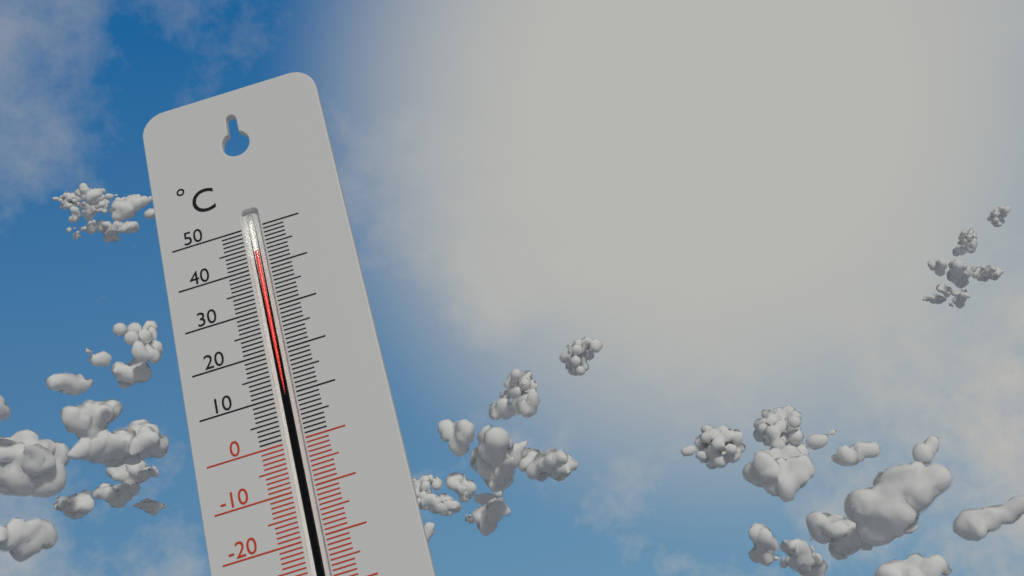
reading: 44 °C
